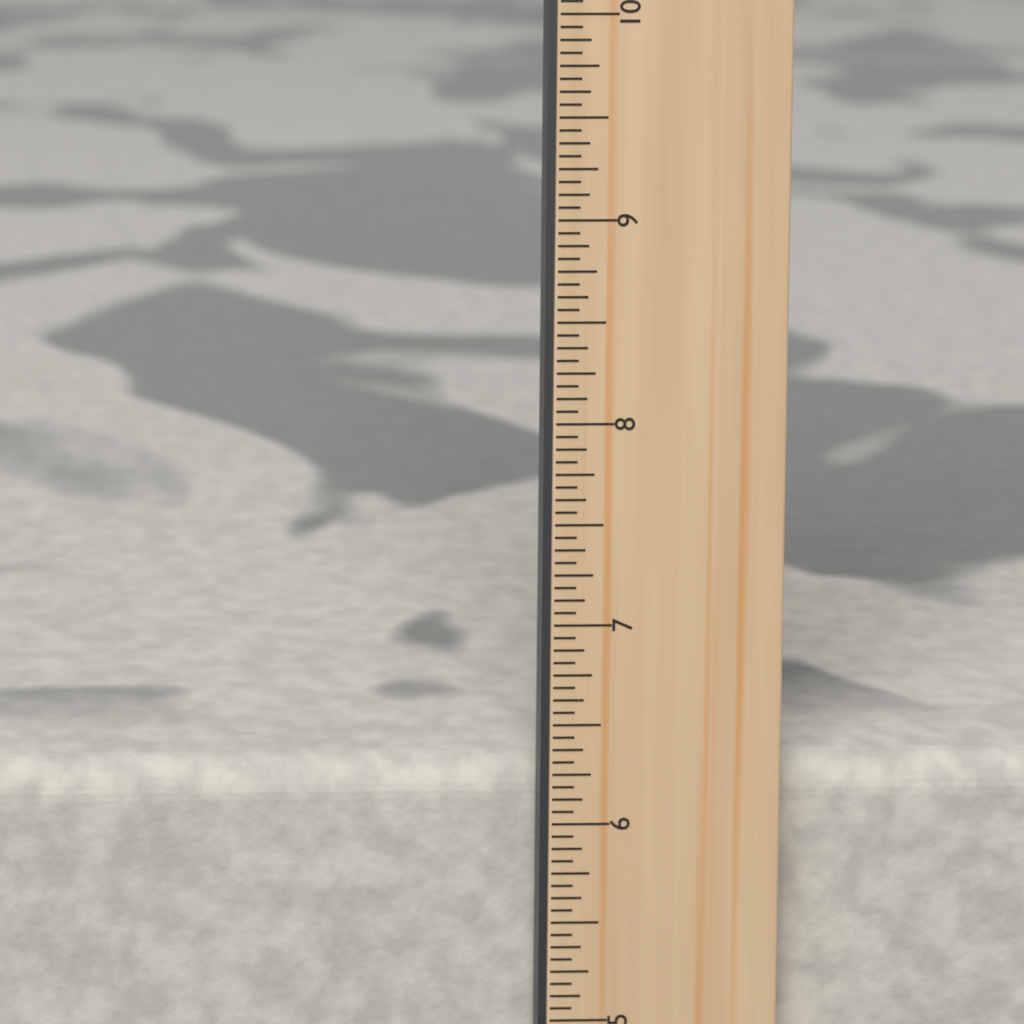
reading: 6.2500 in
